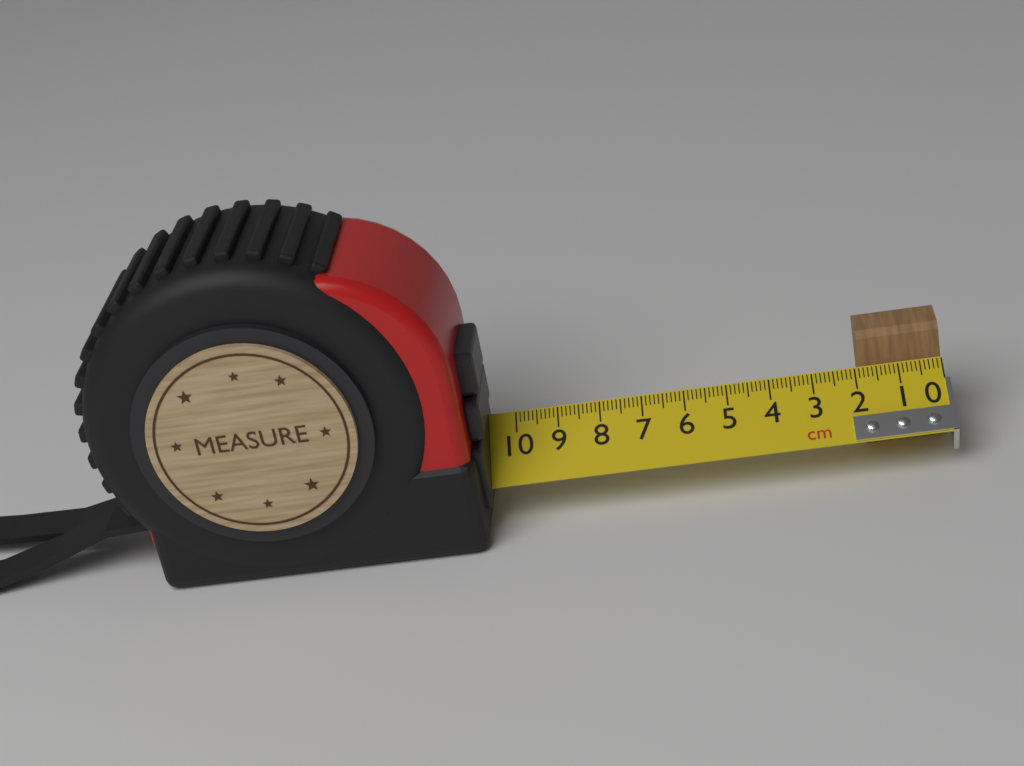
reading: 1.9 cm
